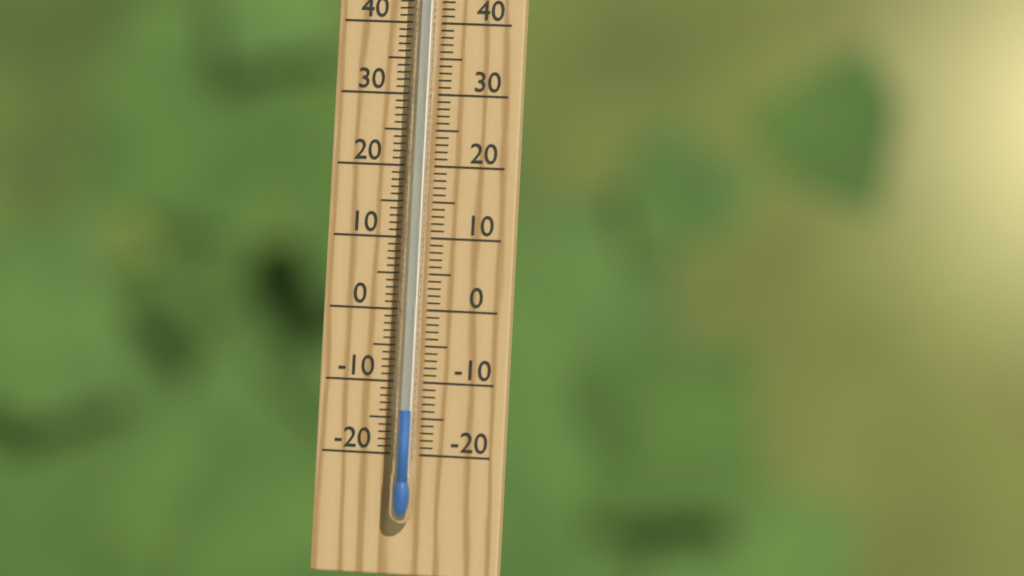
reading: -14 °C
